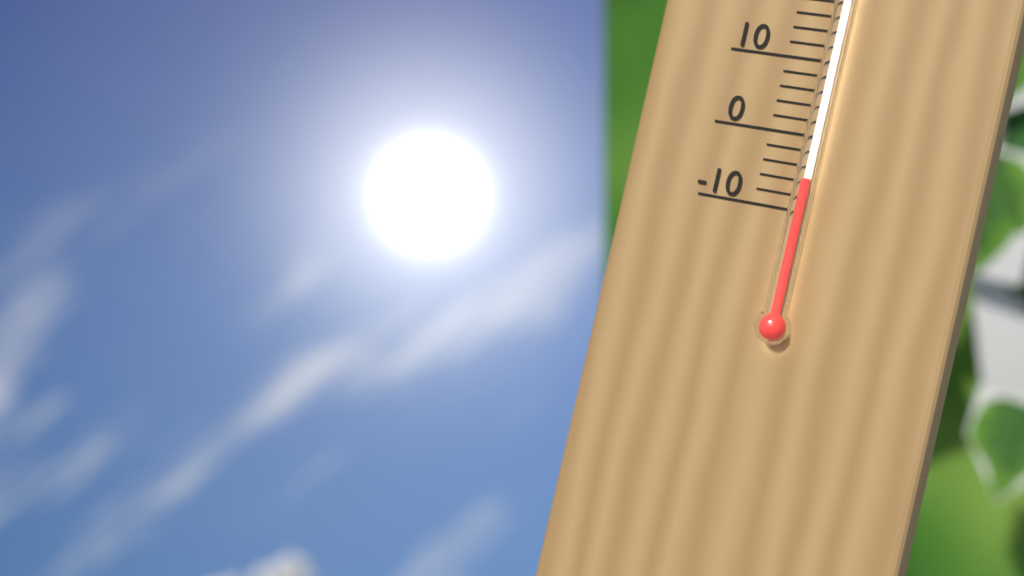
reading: -6 °C
